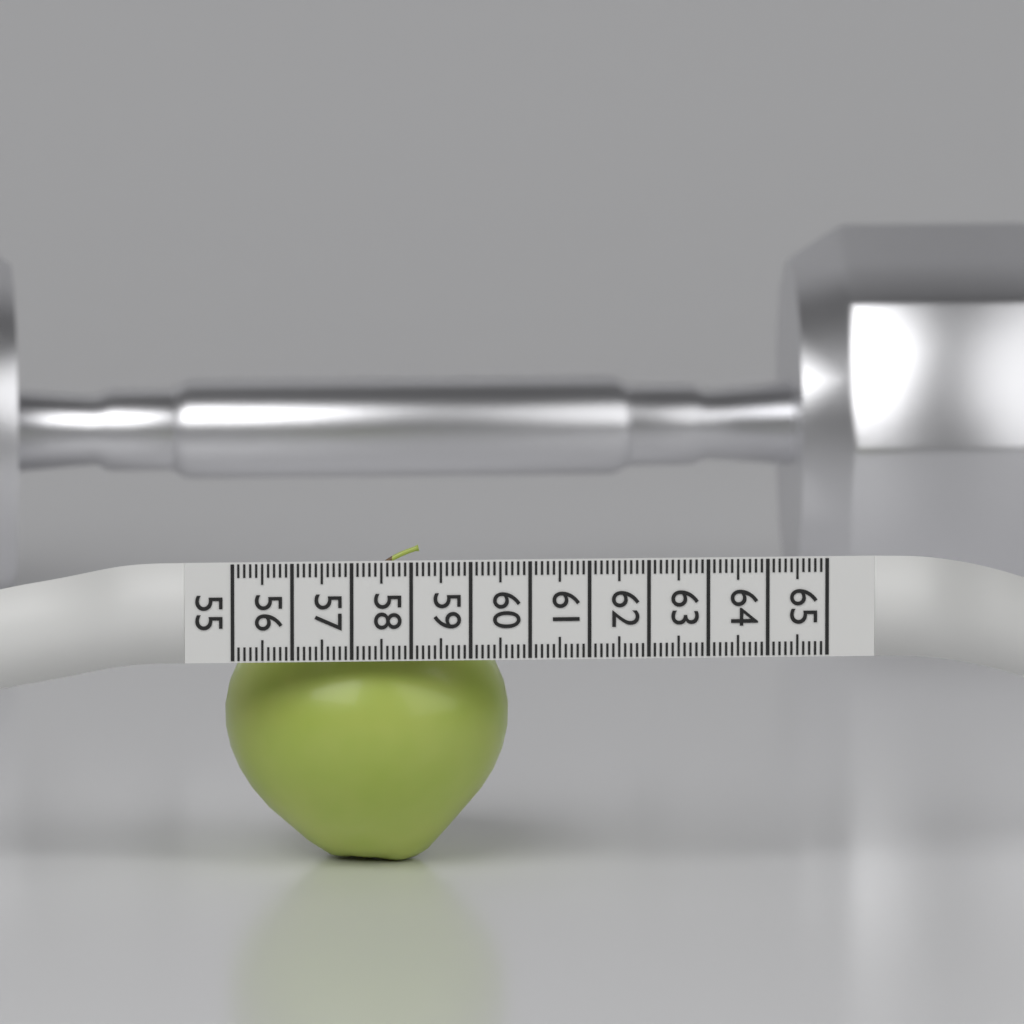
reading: 59.8 (no unit)
